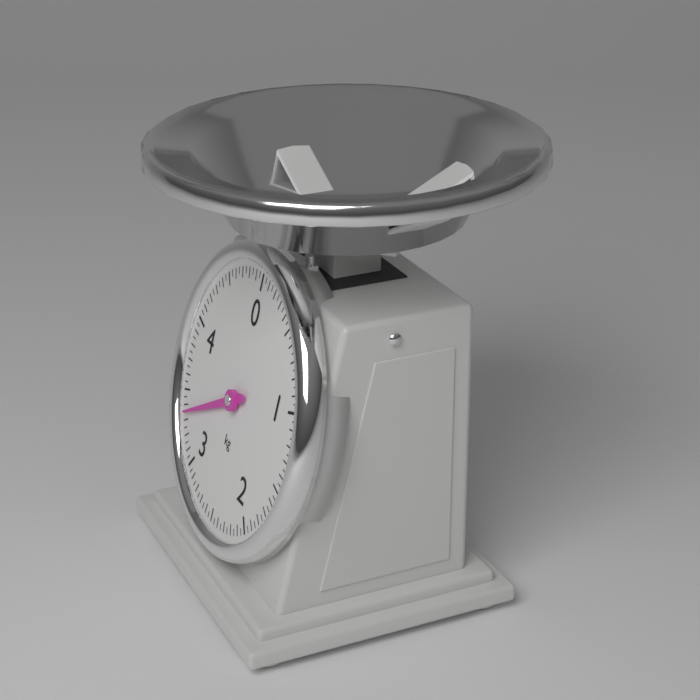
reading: 3.35 kg
